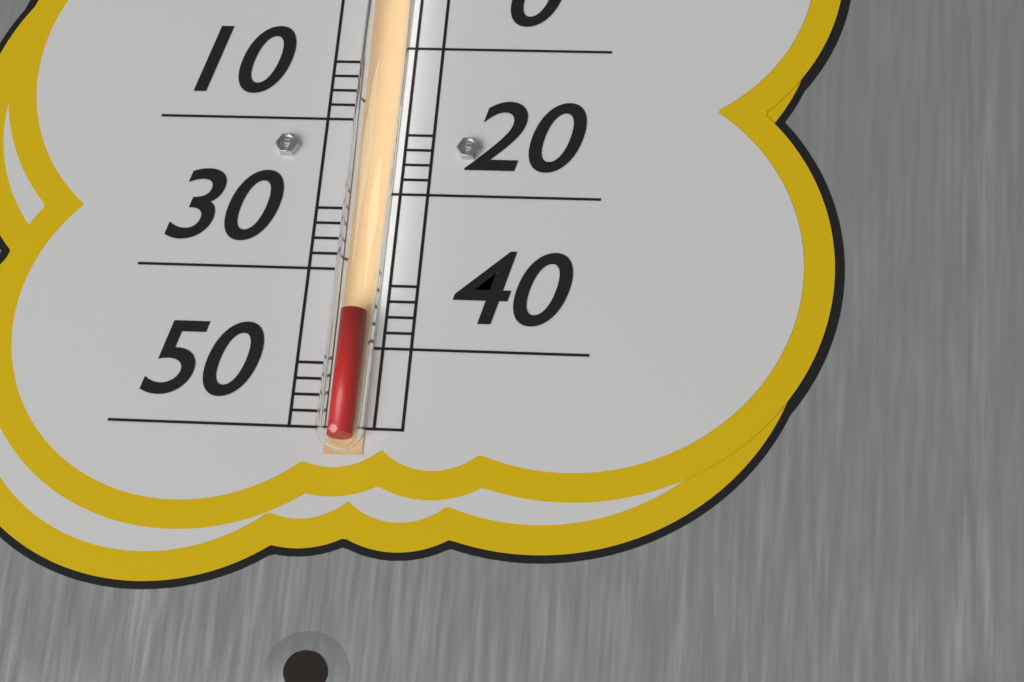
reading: 37 (no unit)
